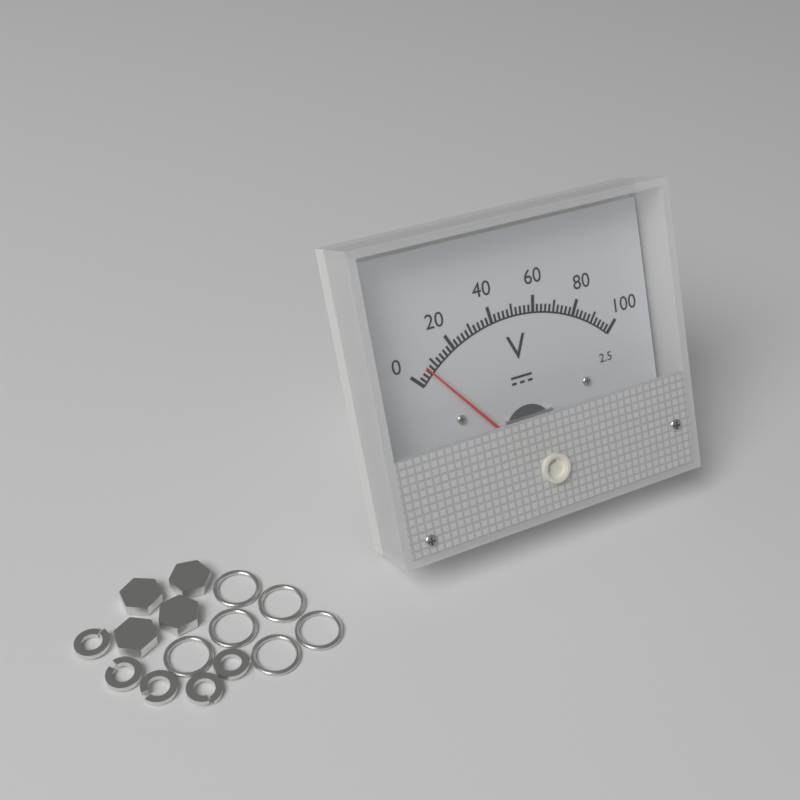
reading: 6 V
